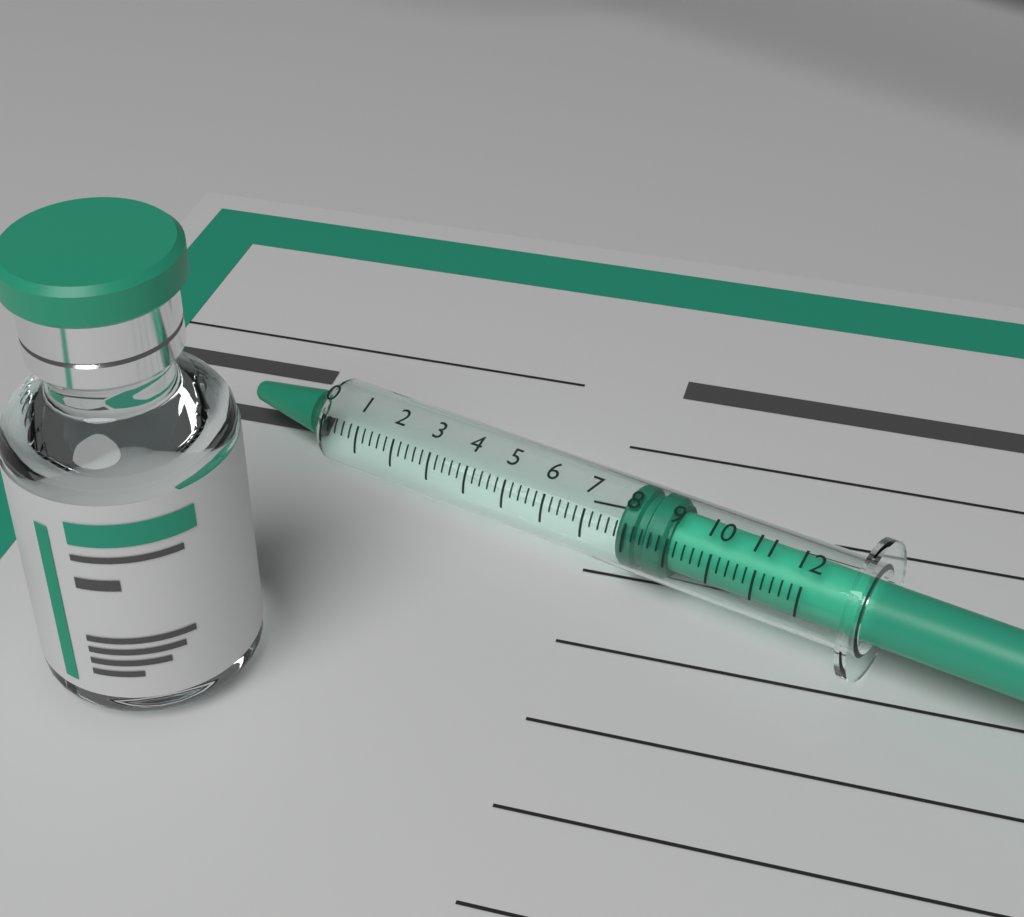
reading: 7.8 (no unit)
